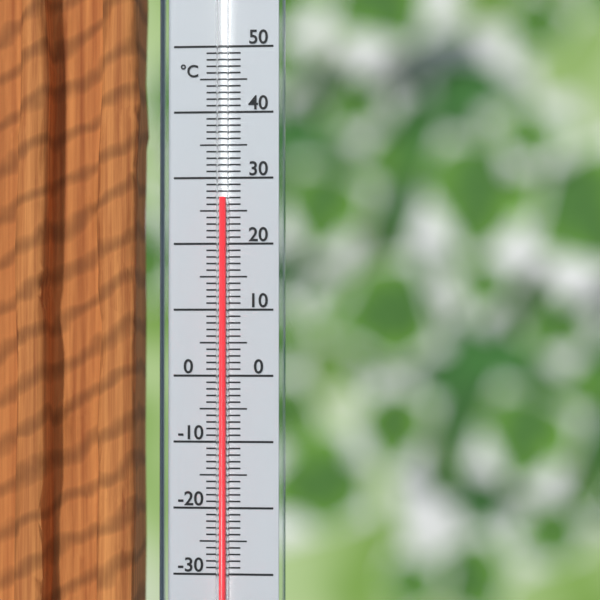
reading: 27 °C
